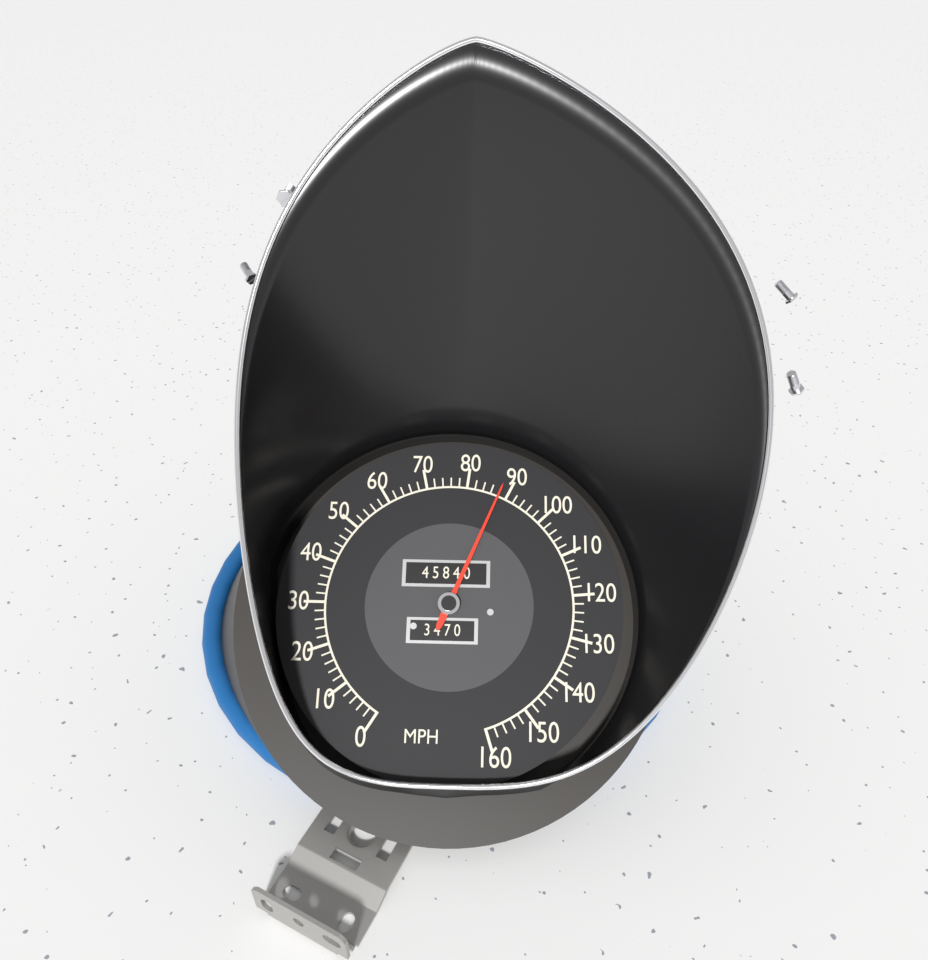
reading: 88 MPH
